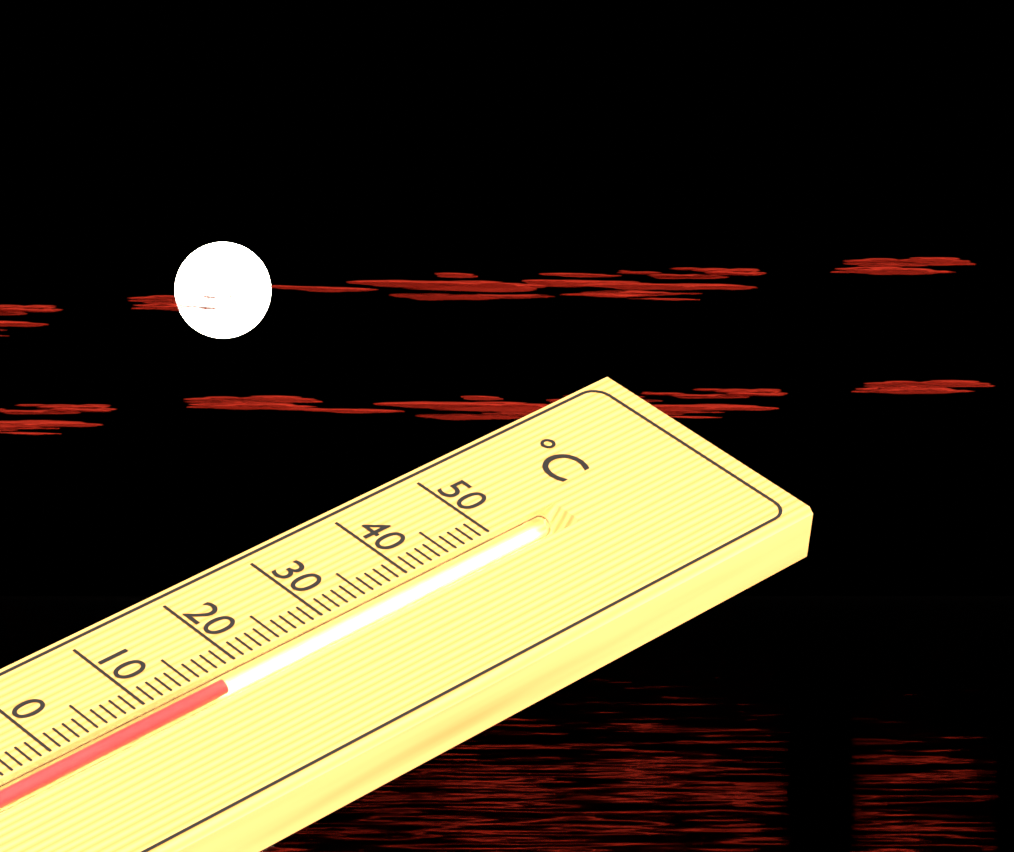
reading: 17 °C
